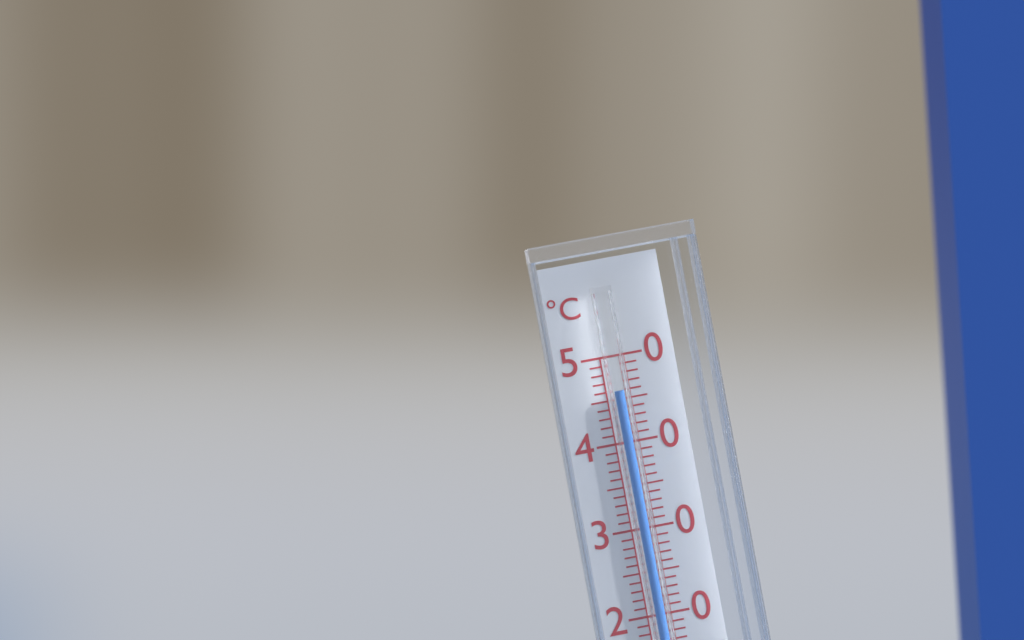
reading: 46 °C
